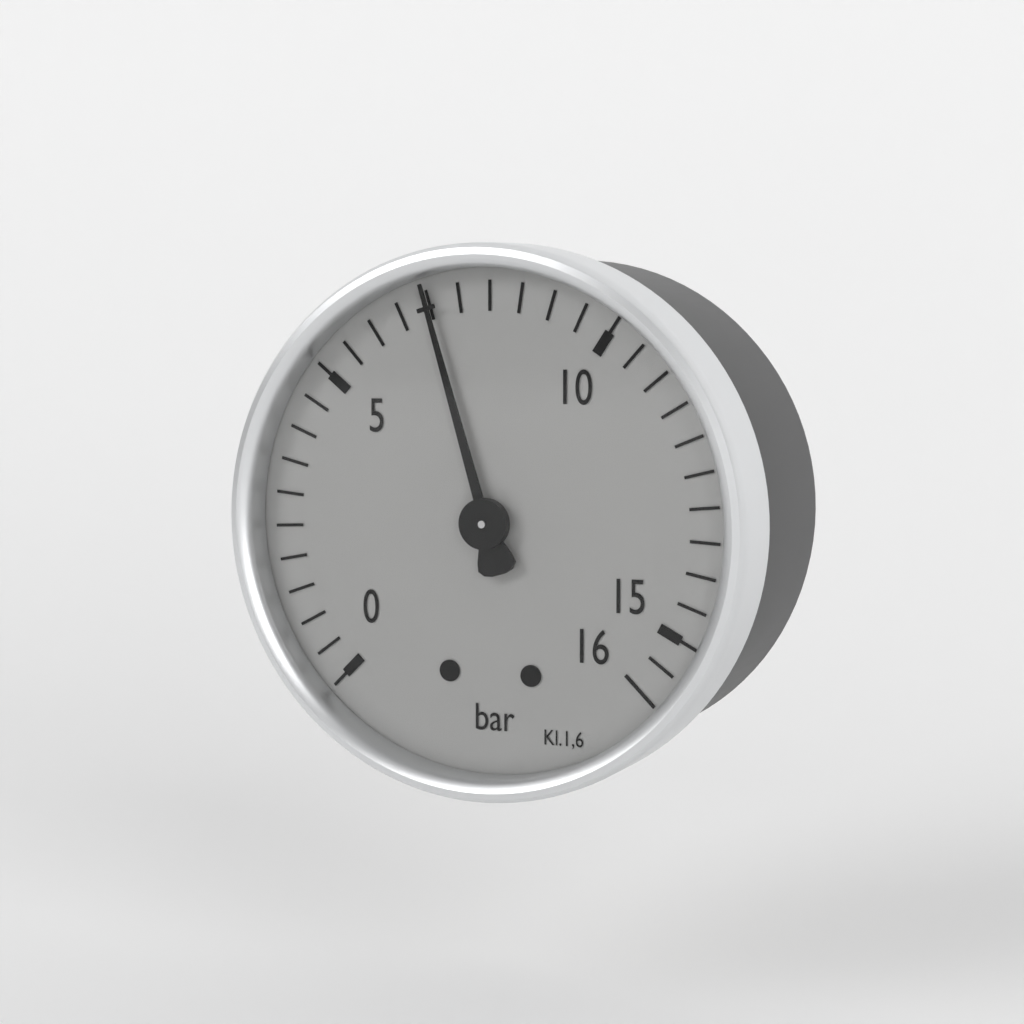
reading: 7.0 bar
